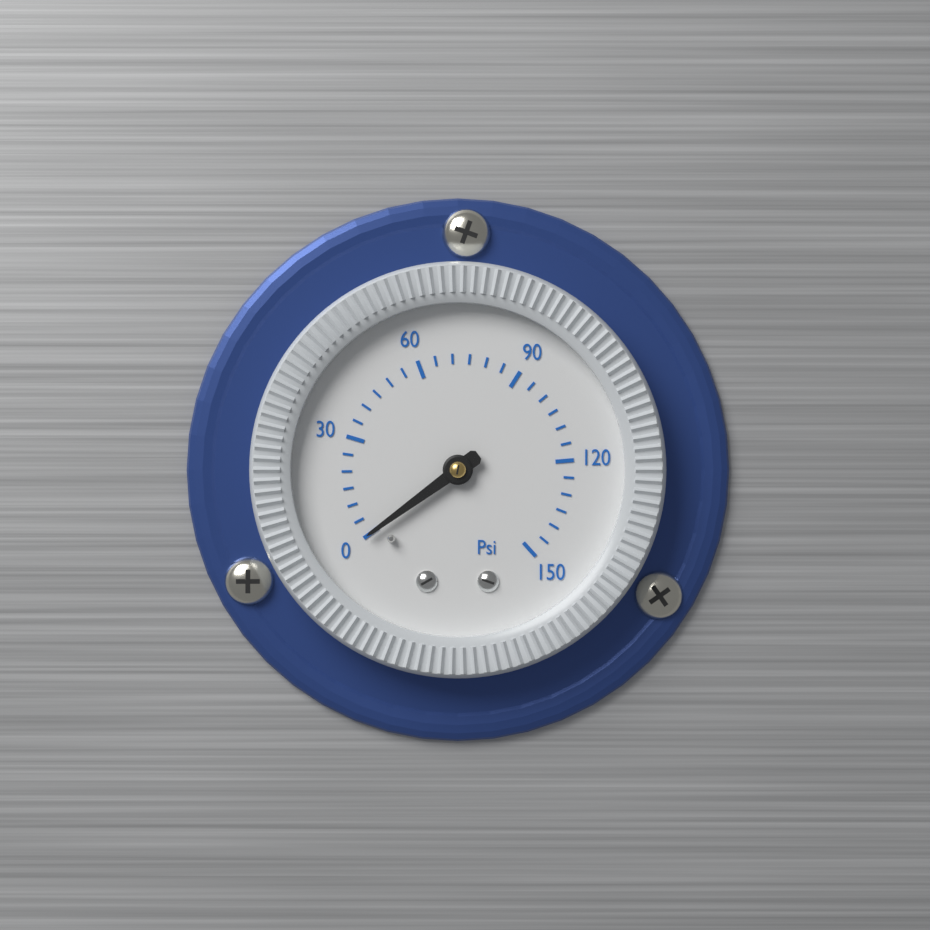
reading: 0 psi
